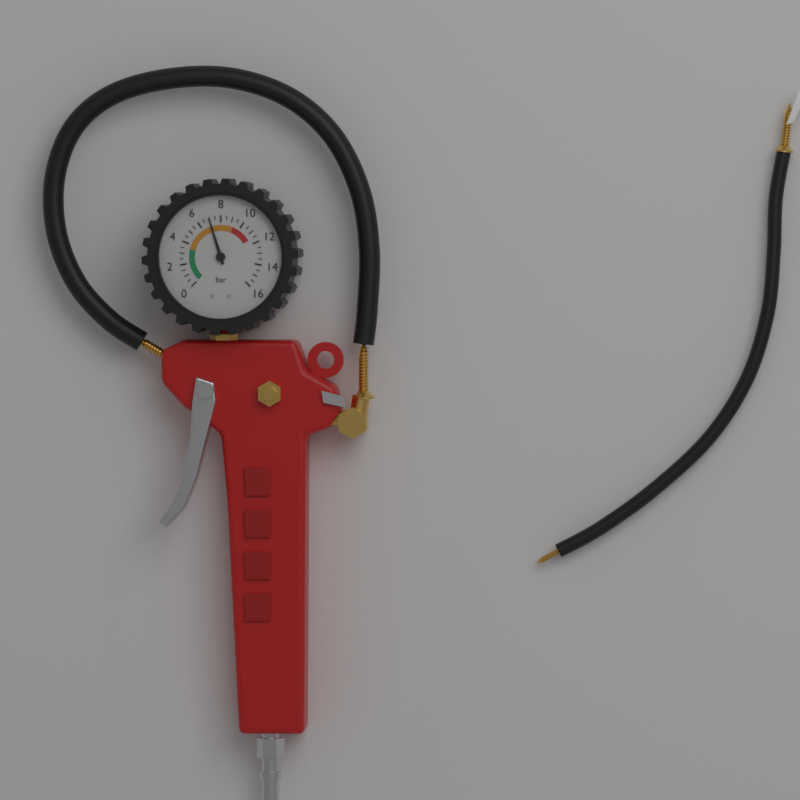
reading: 7.0 bar
